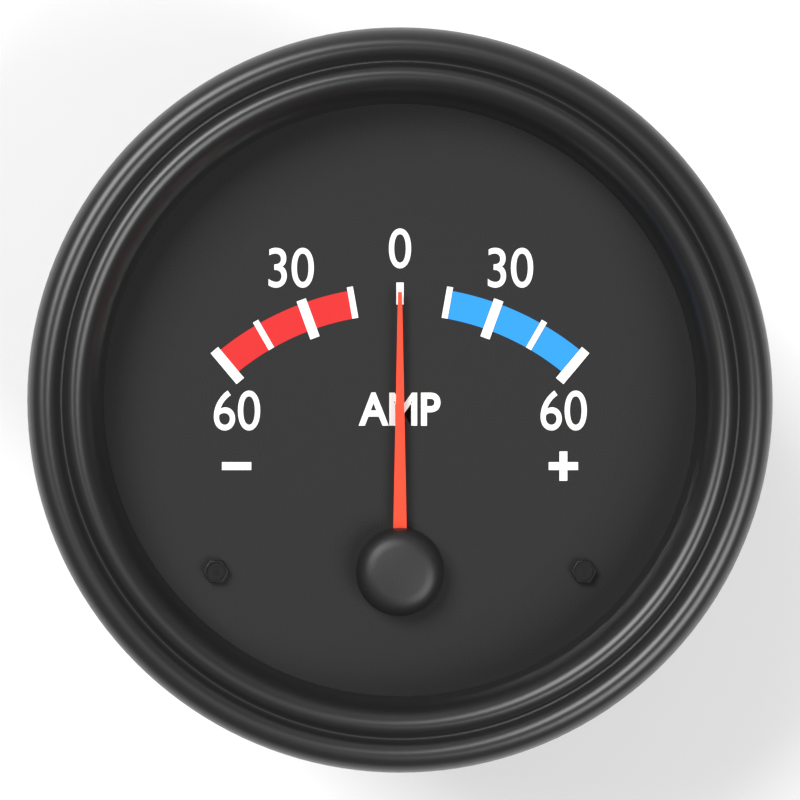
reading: 0 A
